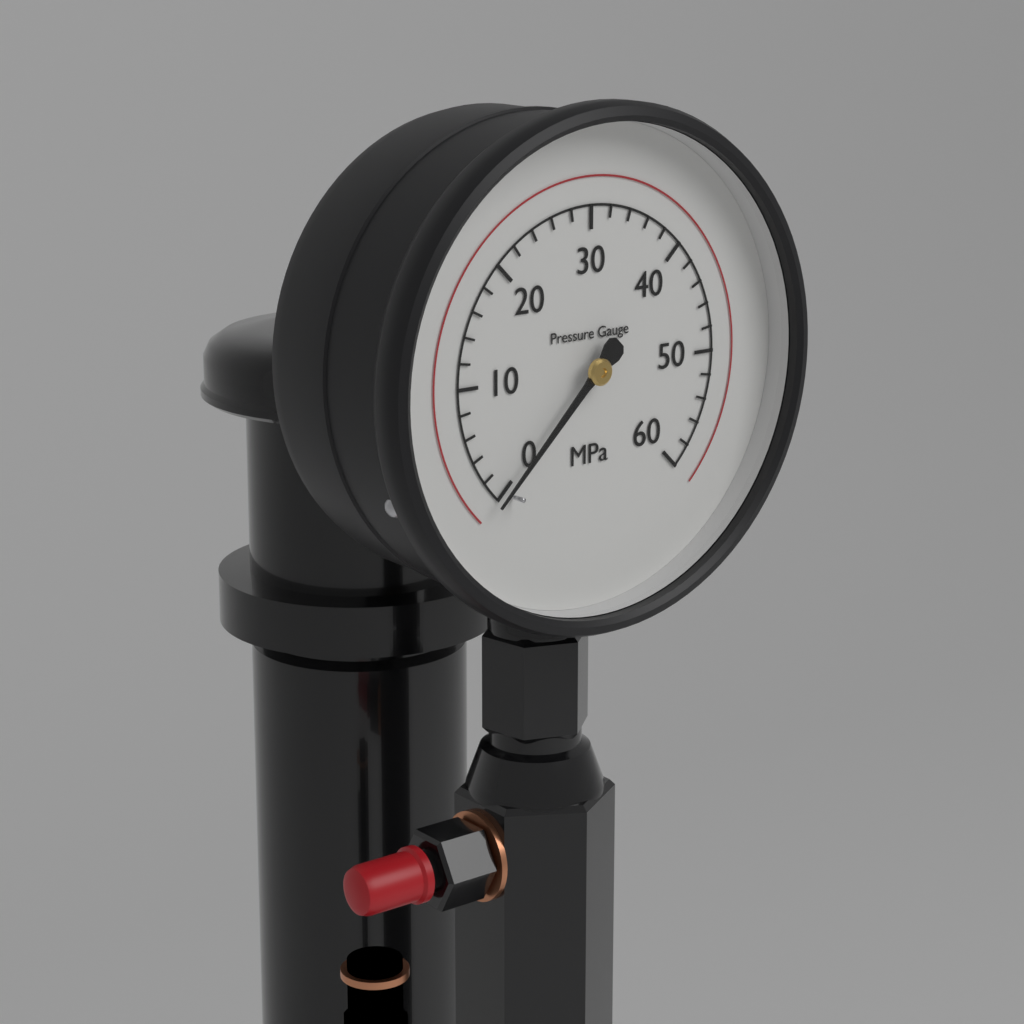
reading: 0 MPa
